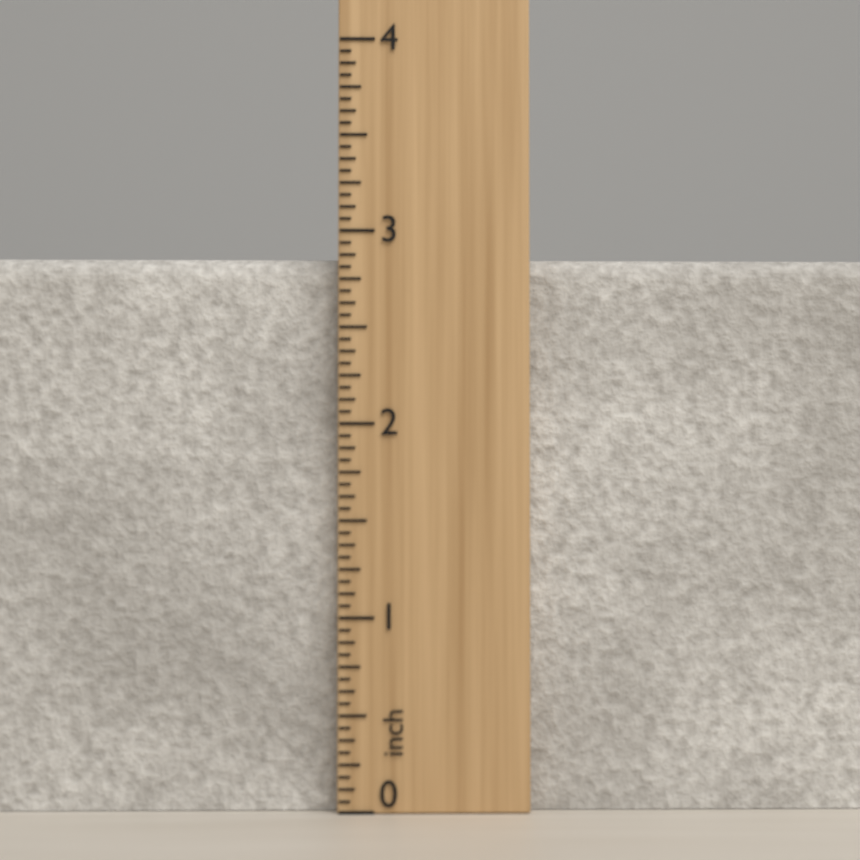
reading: 2.8750 inch
